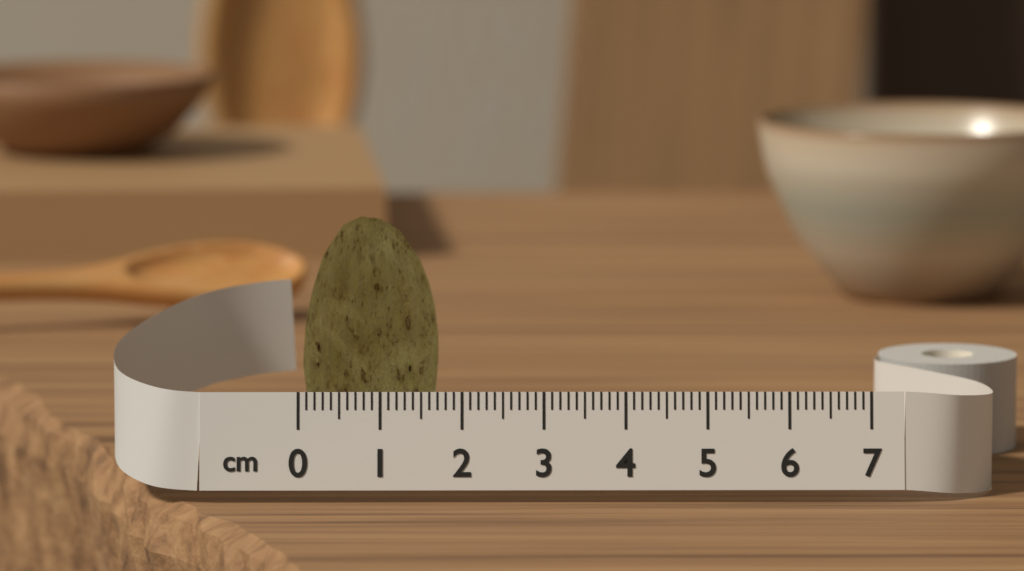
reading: 1.7 cm
